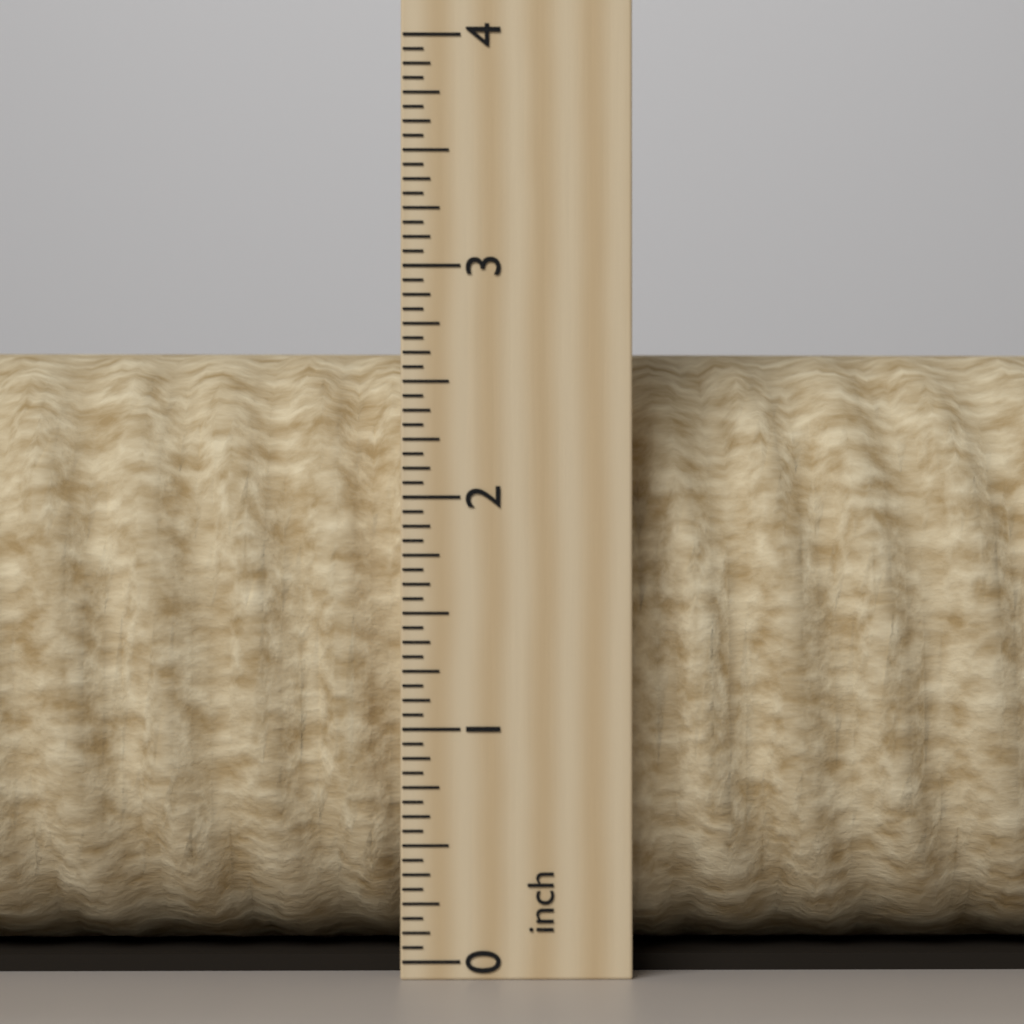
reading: 2.7500 inch
